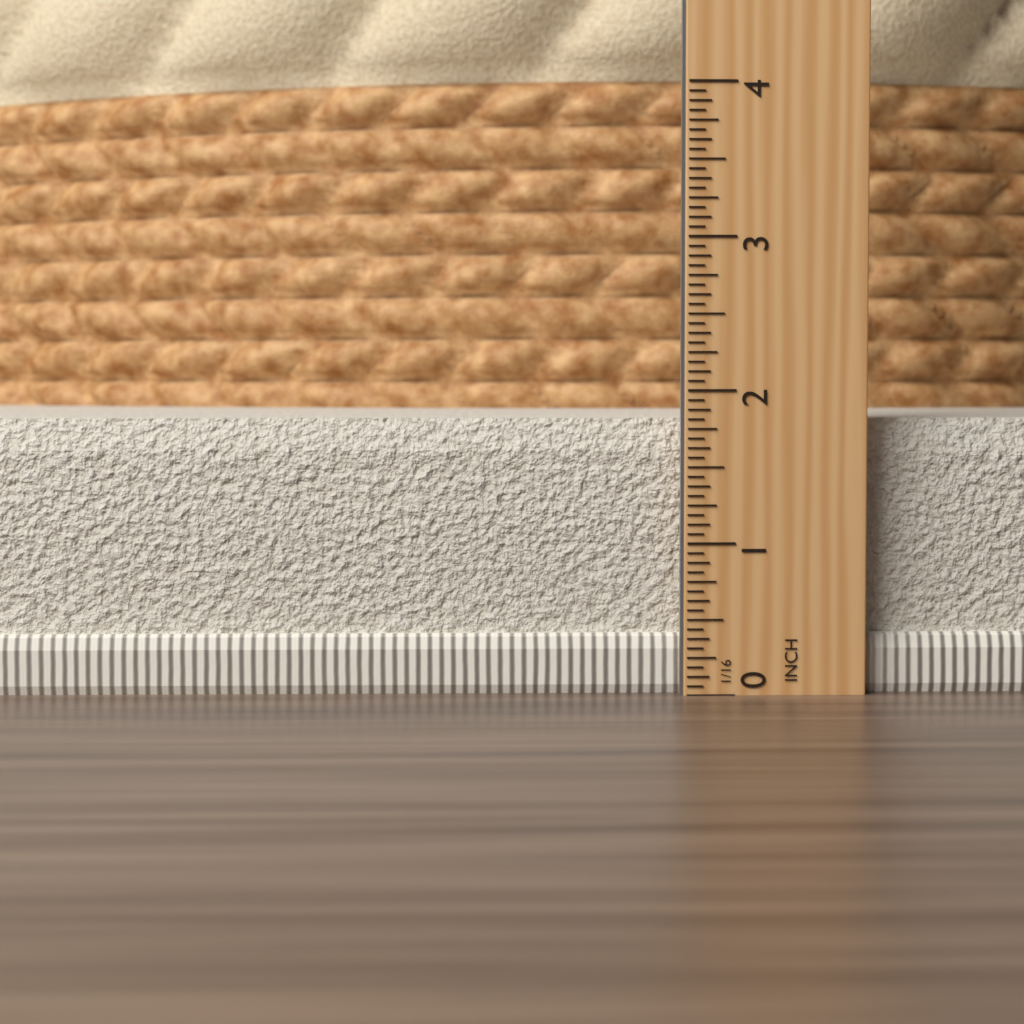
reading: 1.8125 in
